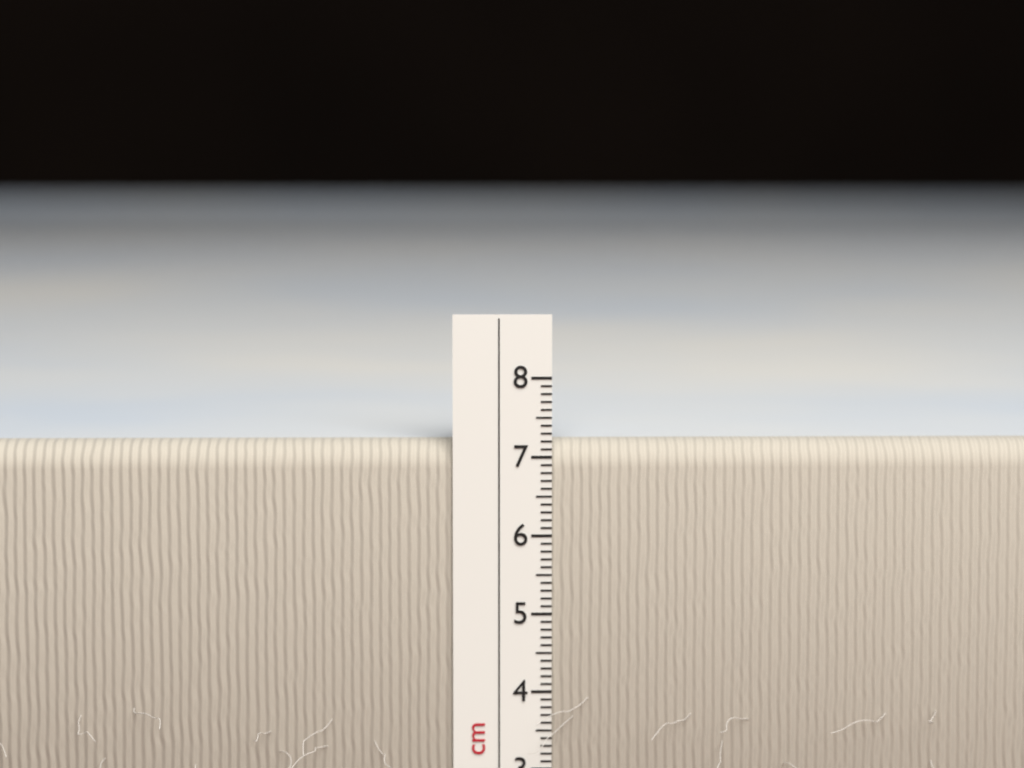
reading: 7.2 cm
